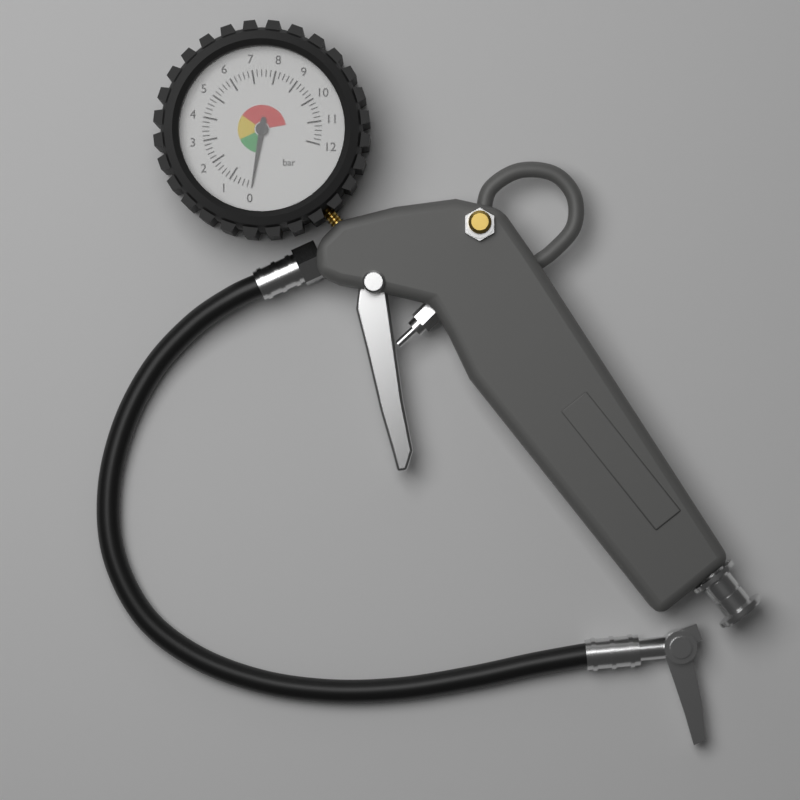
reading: 0.0 bar
